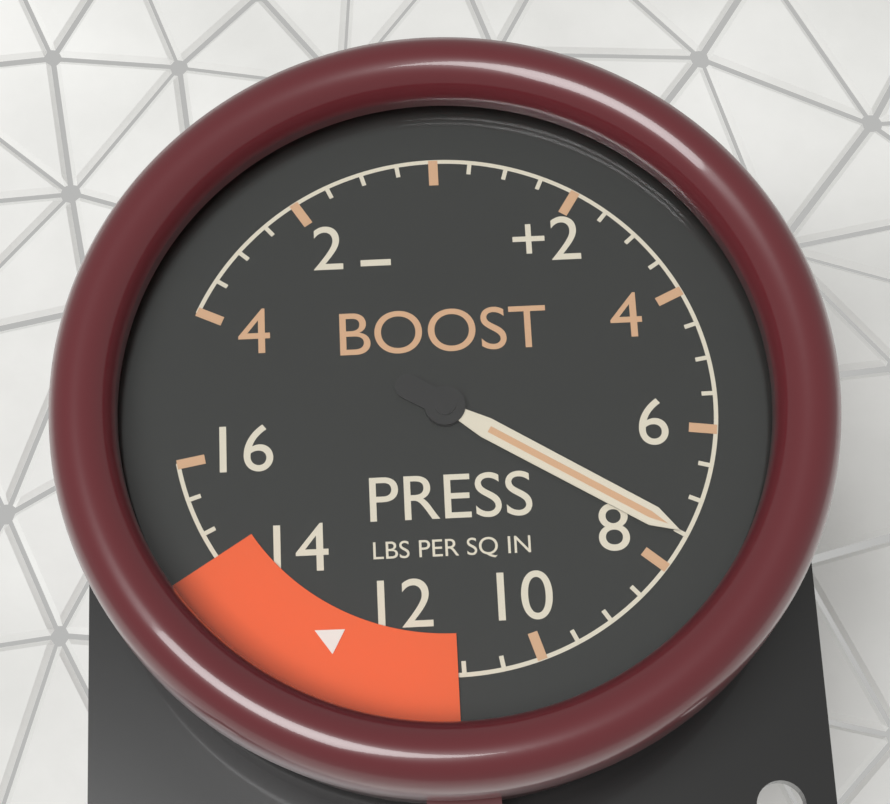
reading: 7.5 psi
